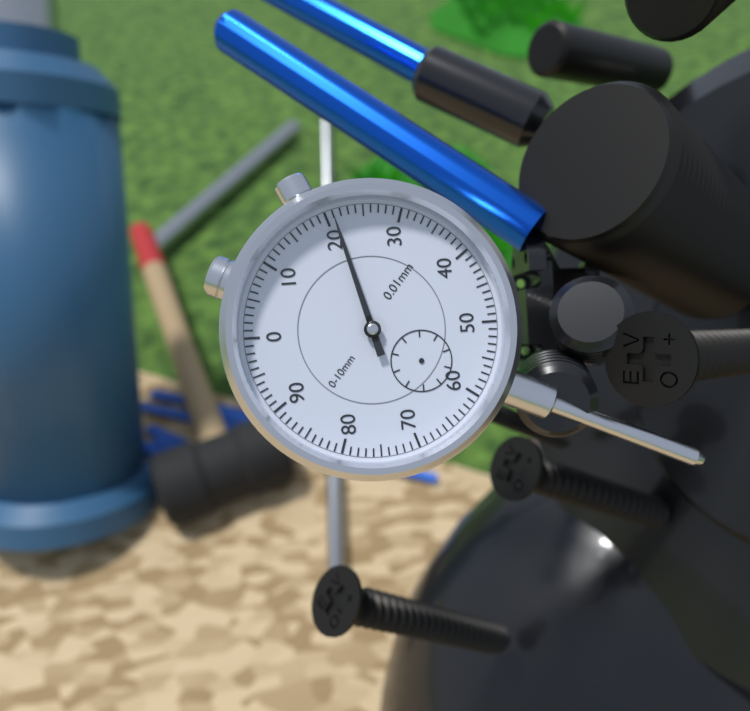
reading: 0.21 mm
